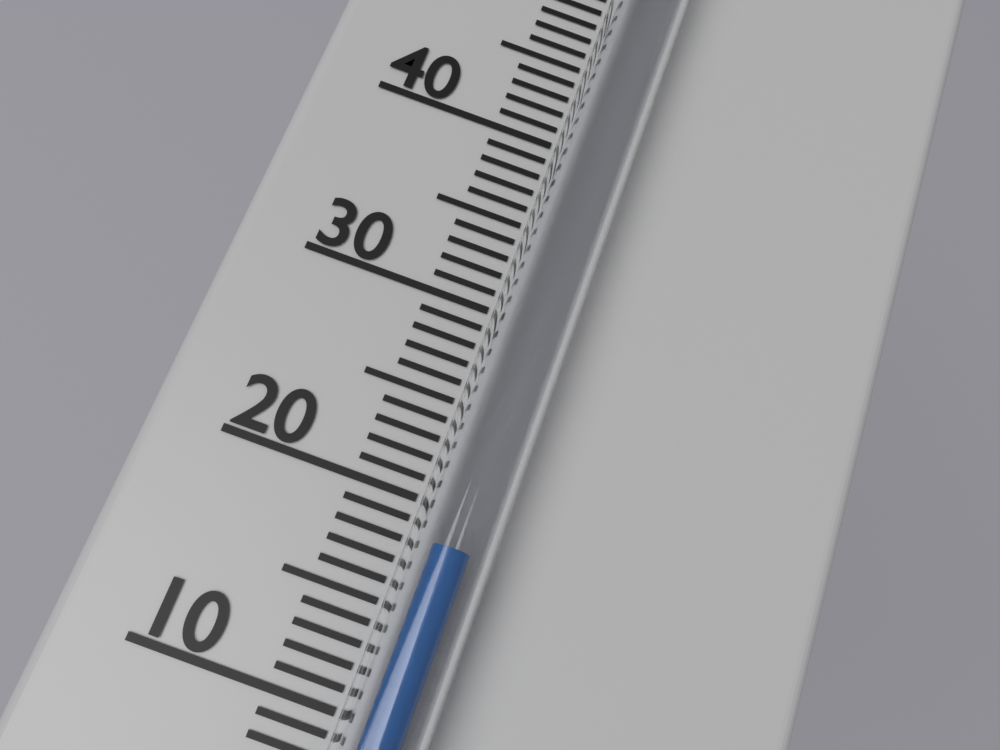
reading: 18 °C
